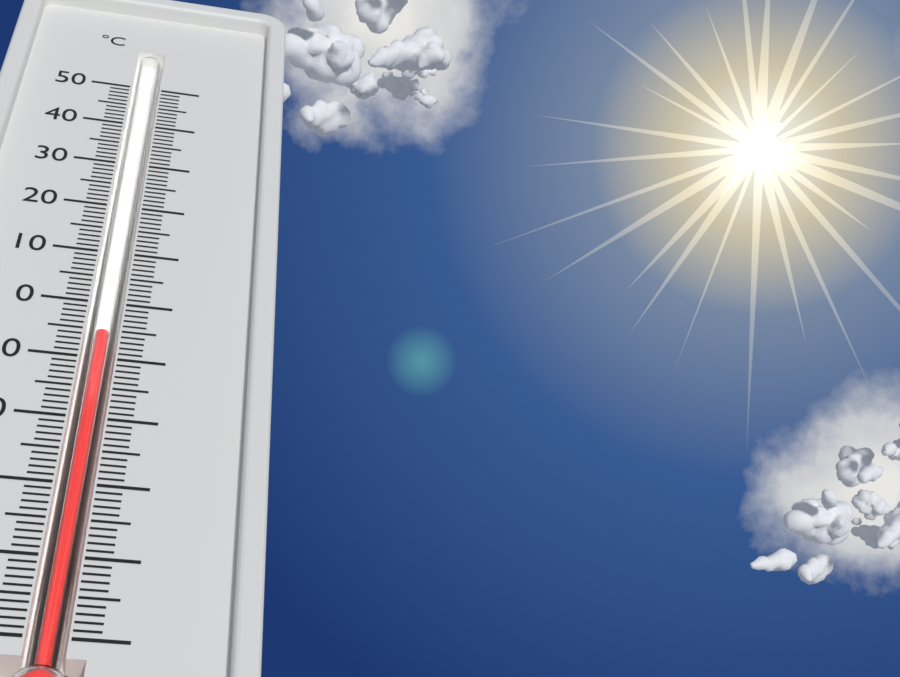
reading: -5 °C
